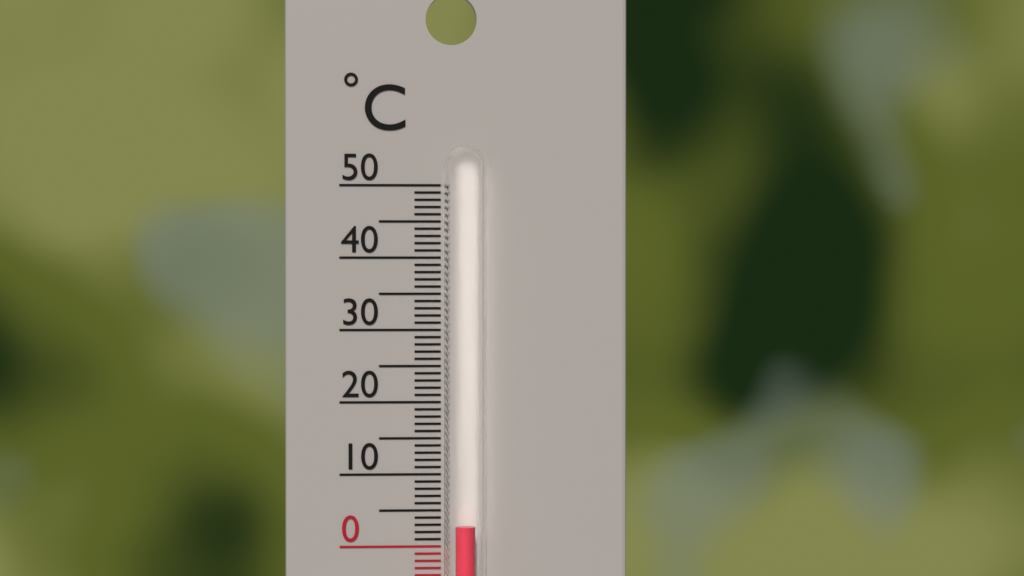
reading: 3 °C
